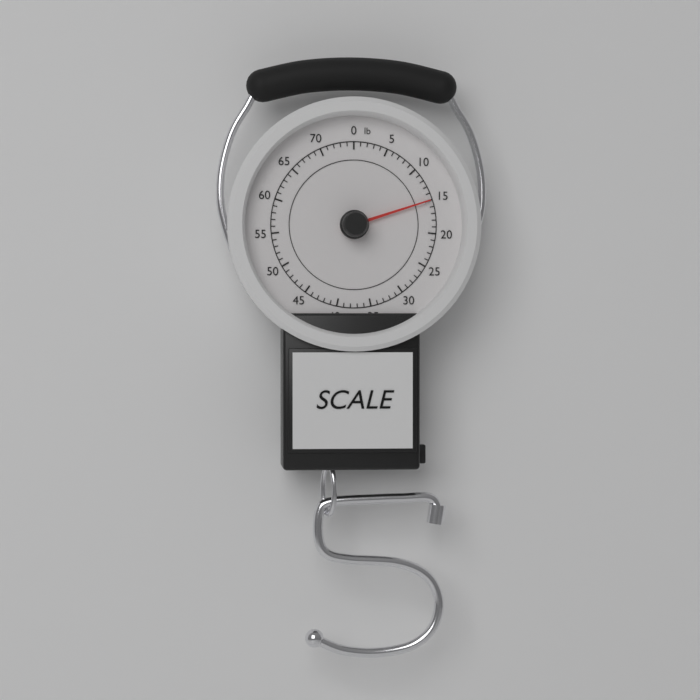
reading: 15 lb
